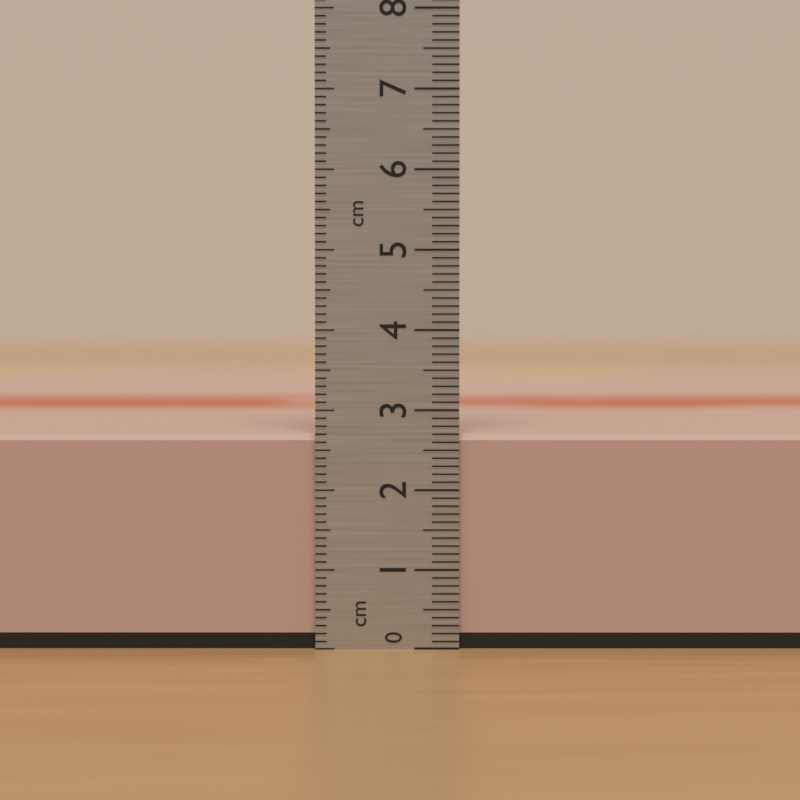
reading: 2.7 cm
